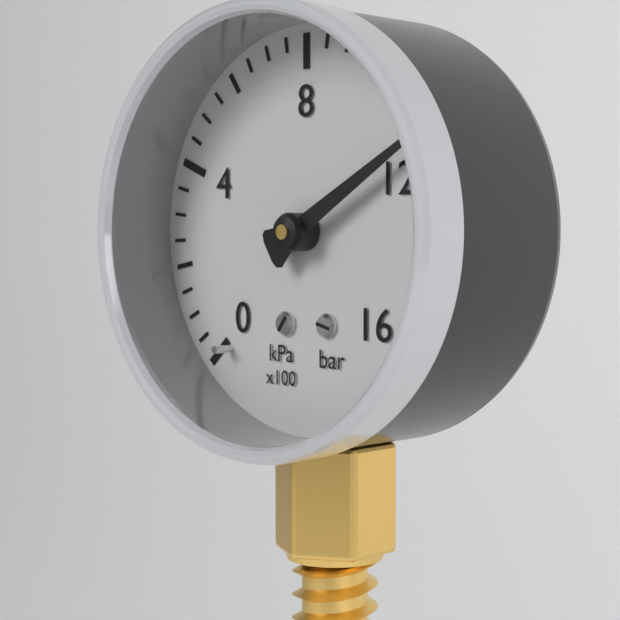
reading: 1150 kPa
